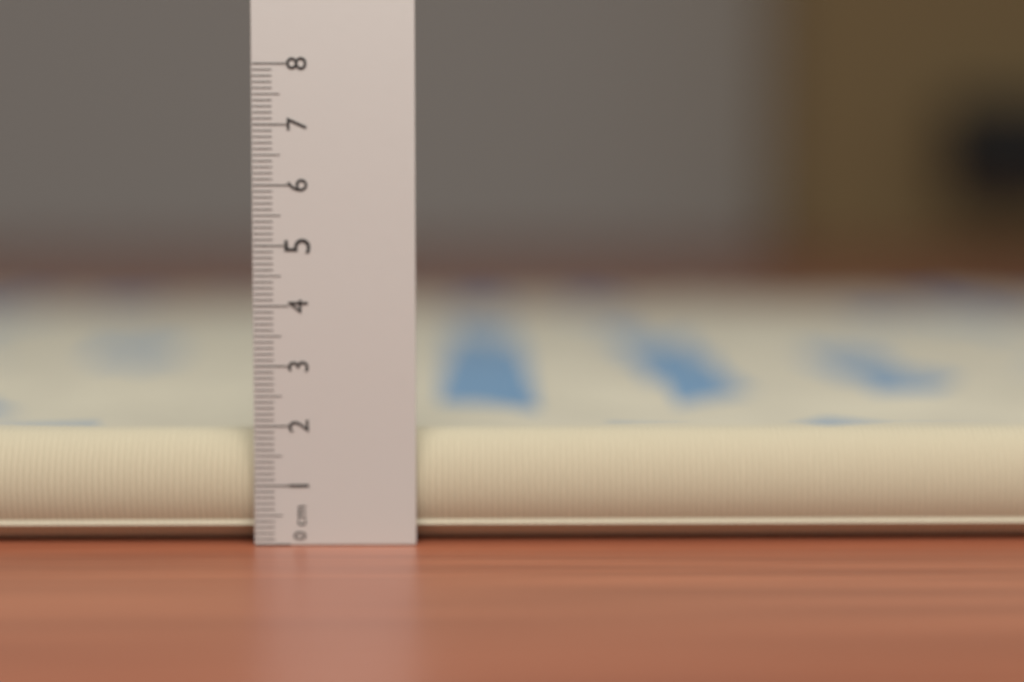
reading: 1.9 cm
